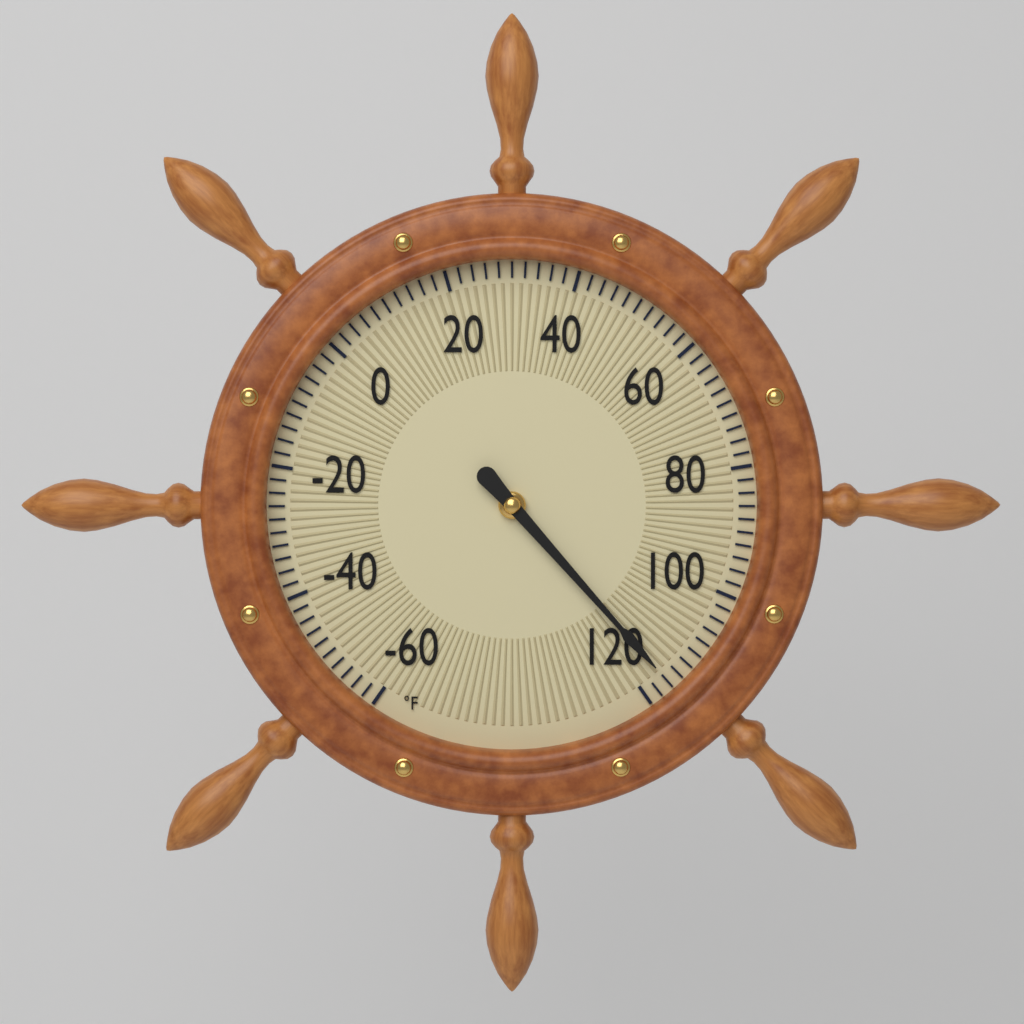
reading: 116 °F
